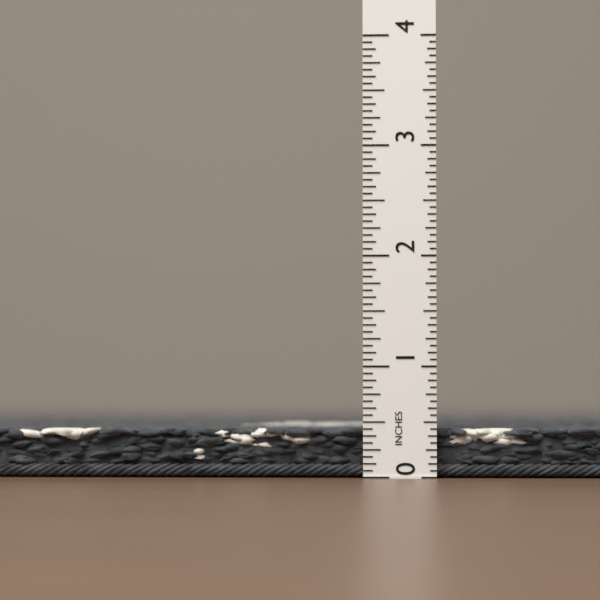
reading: 0.4375 in
